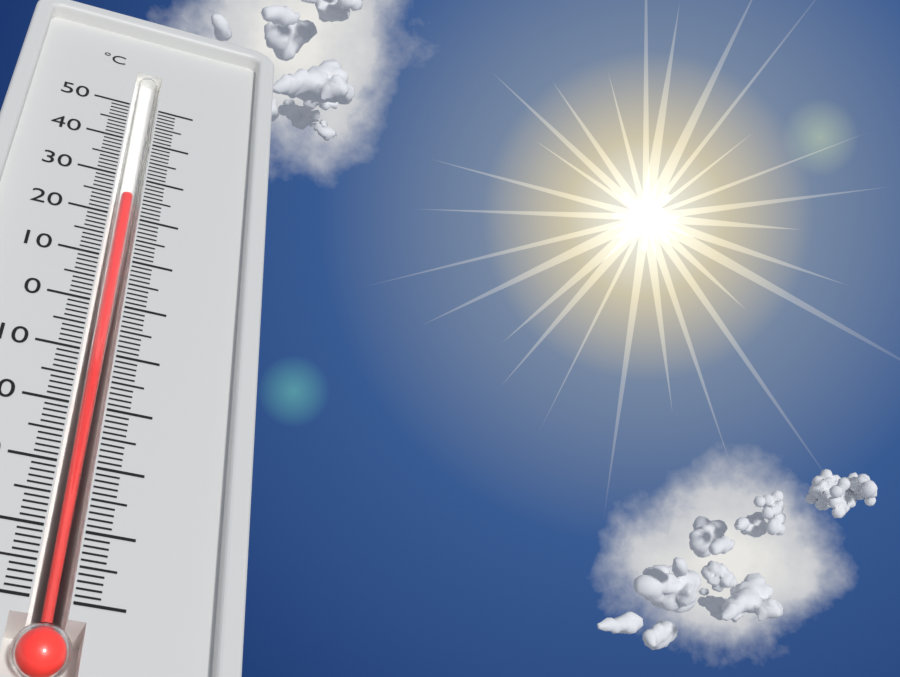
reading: 26 °C
